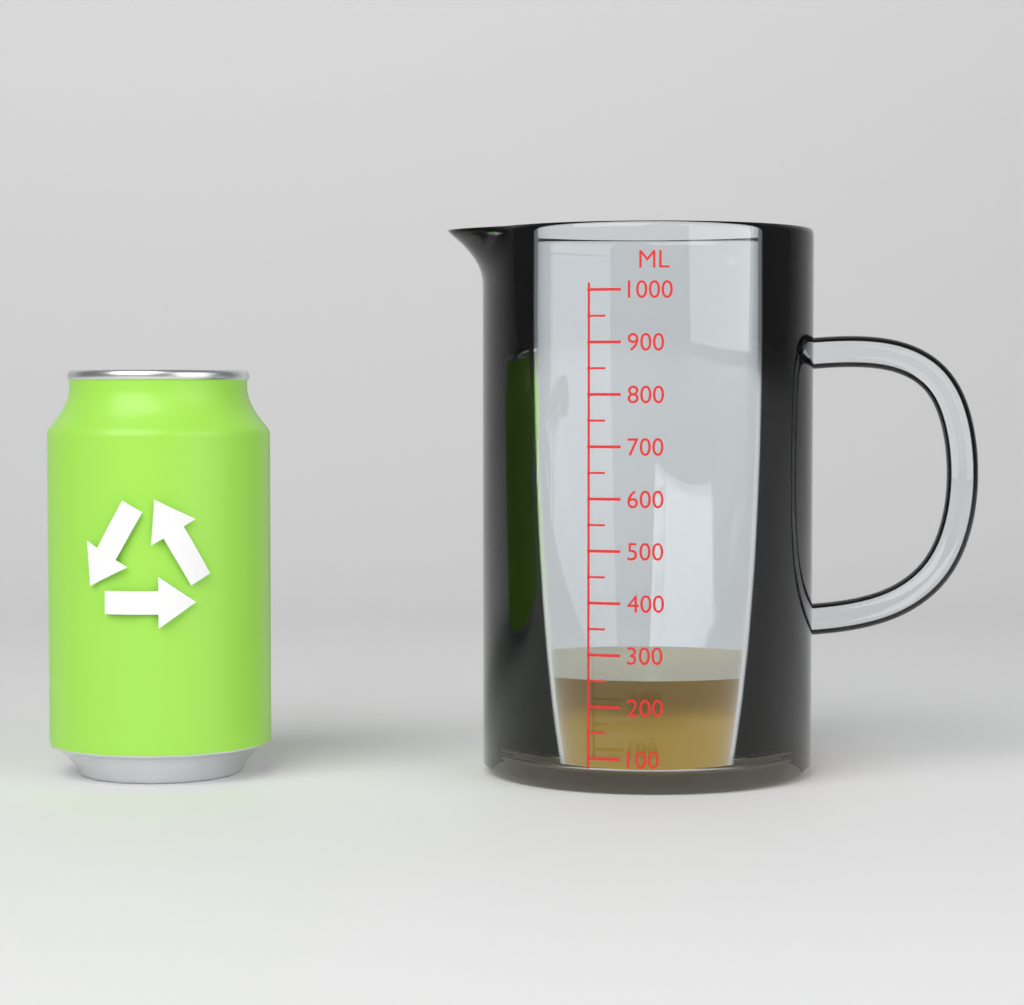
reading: 250 ml
